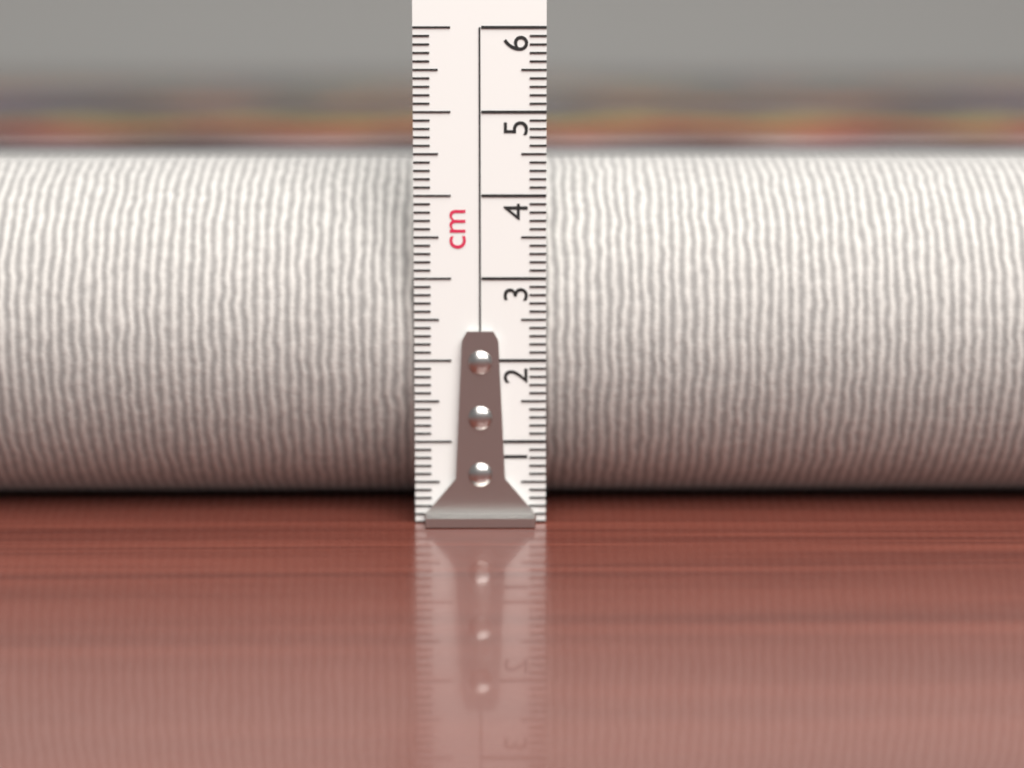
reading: 4.4 cm
